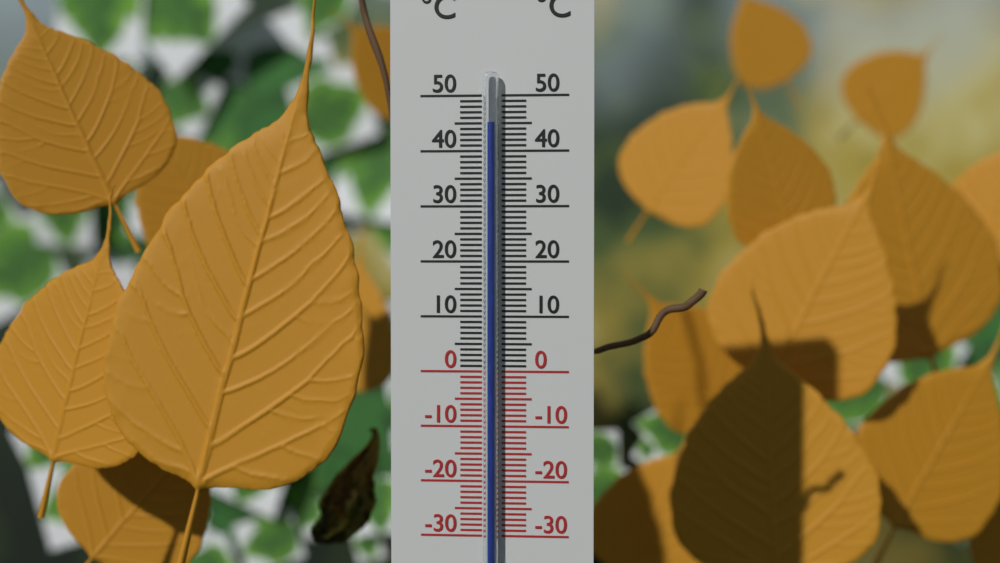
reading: 45 °C
